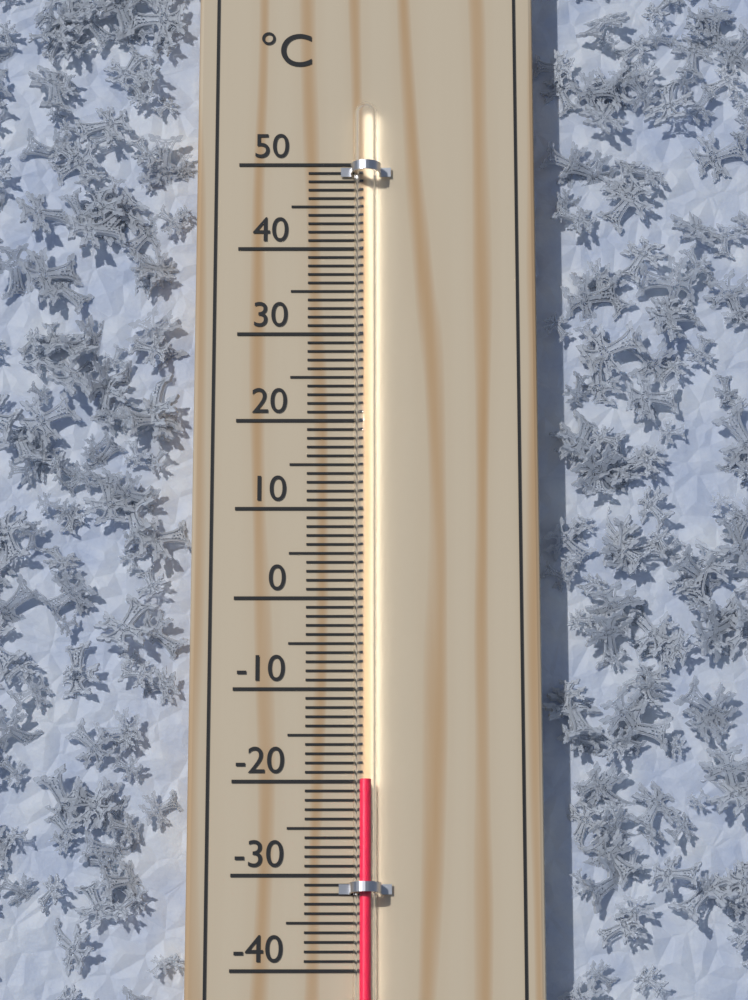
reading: -20 °C
